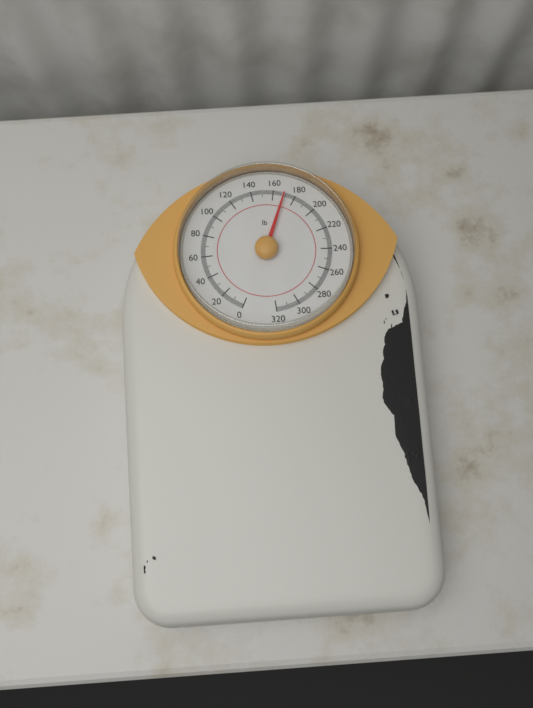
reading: 170 lb
